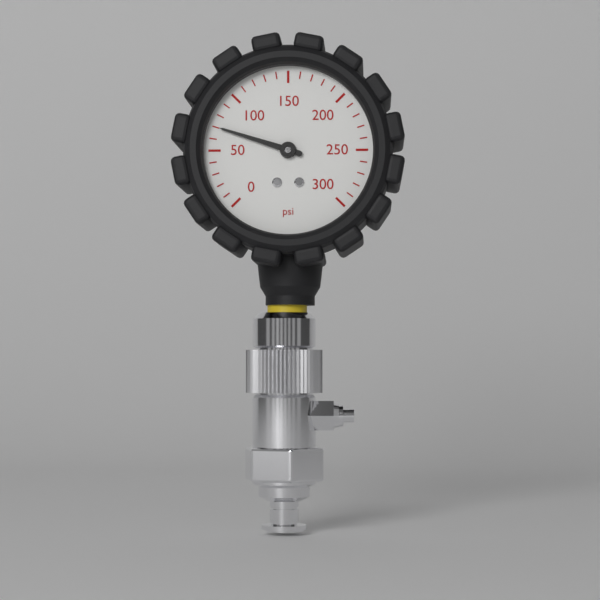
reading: 70 psi
